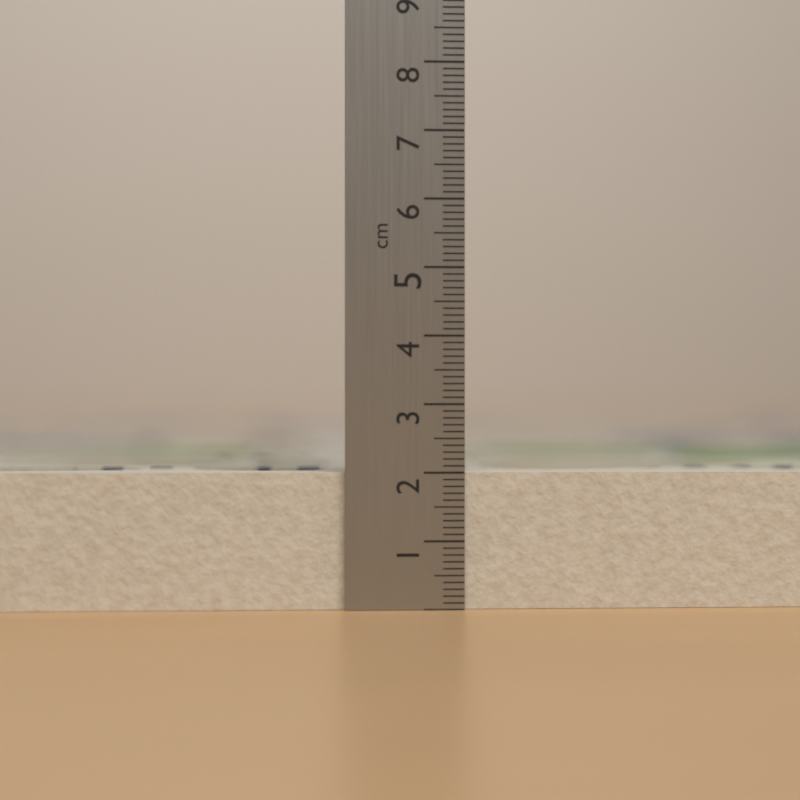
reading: 2.0 cm
